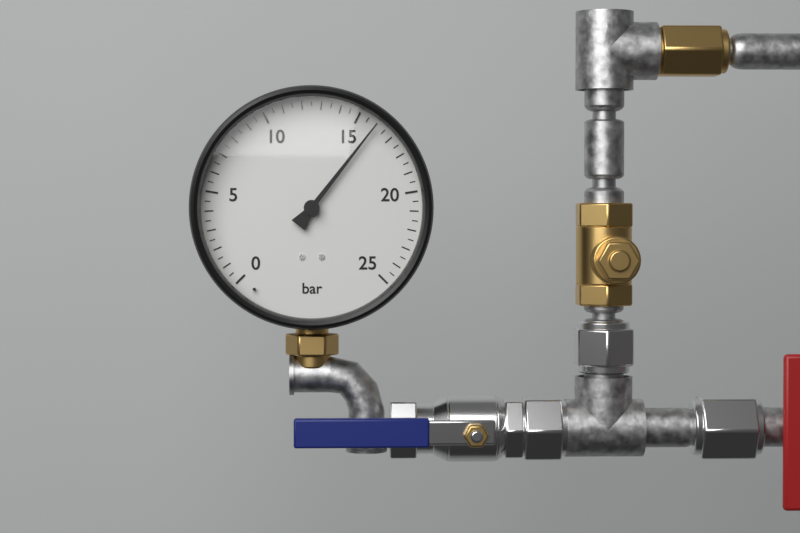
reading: 16.0 bar
